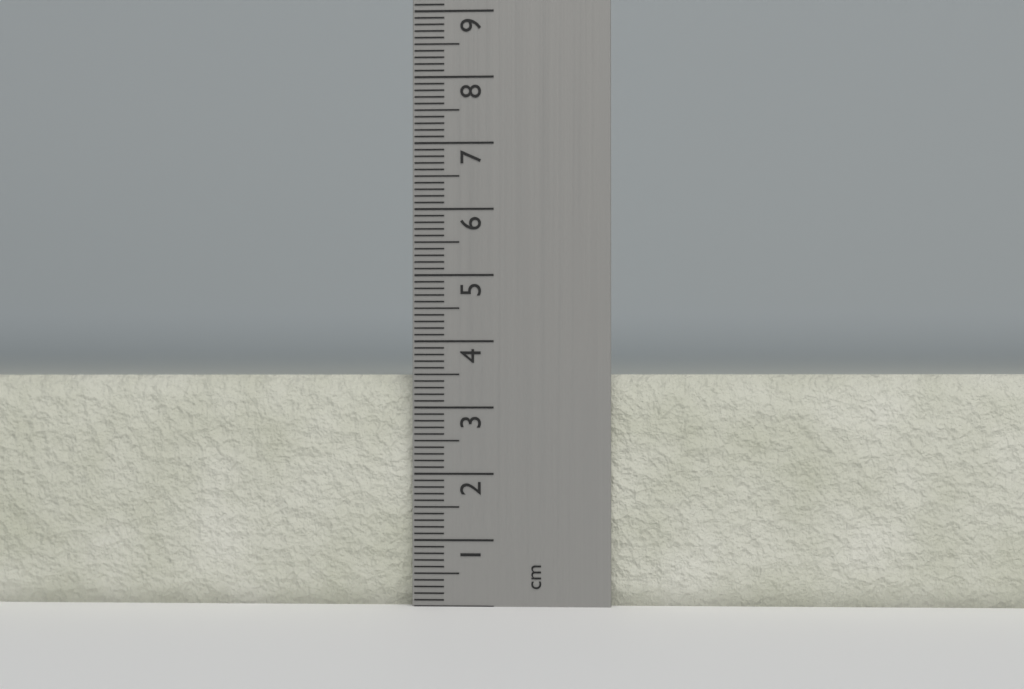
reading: 3.5 cm
